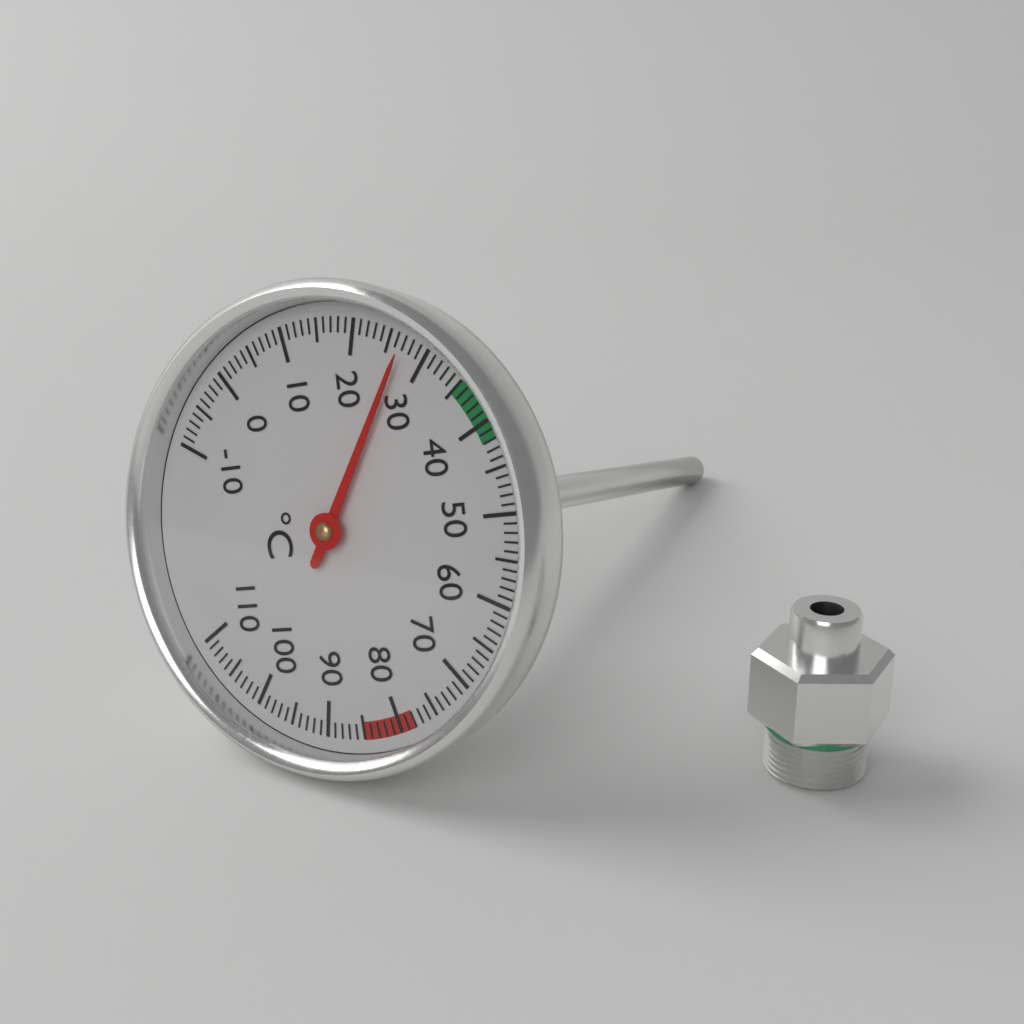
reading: 27 °C
